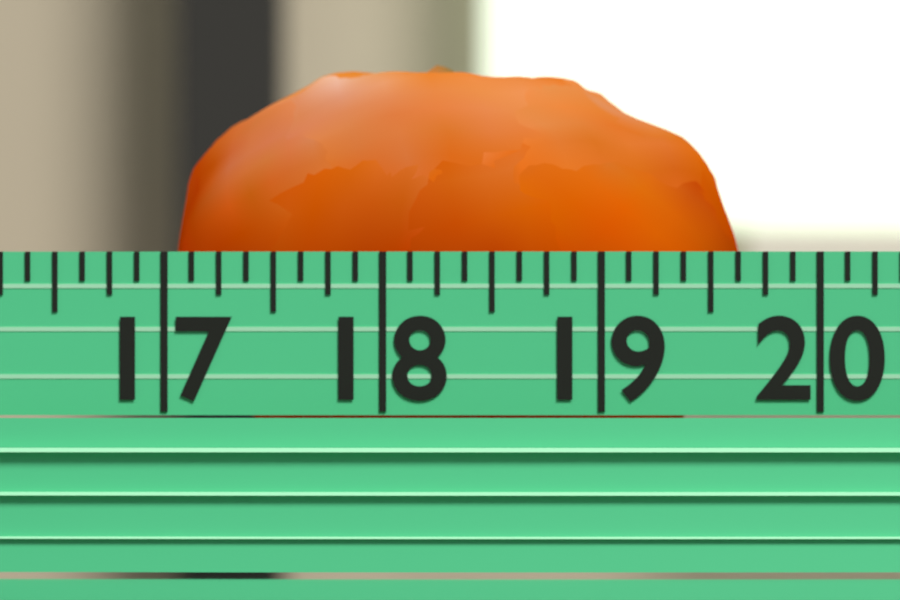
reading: 19.625 (no unit)
